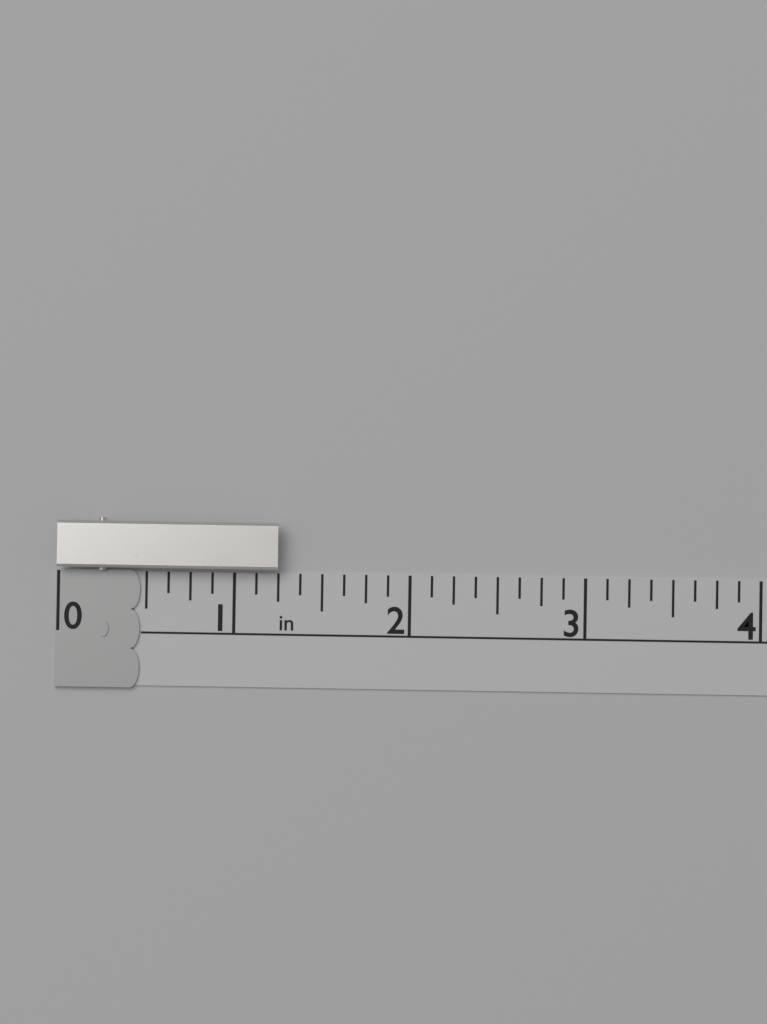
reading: 1.250 in
